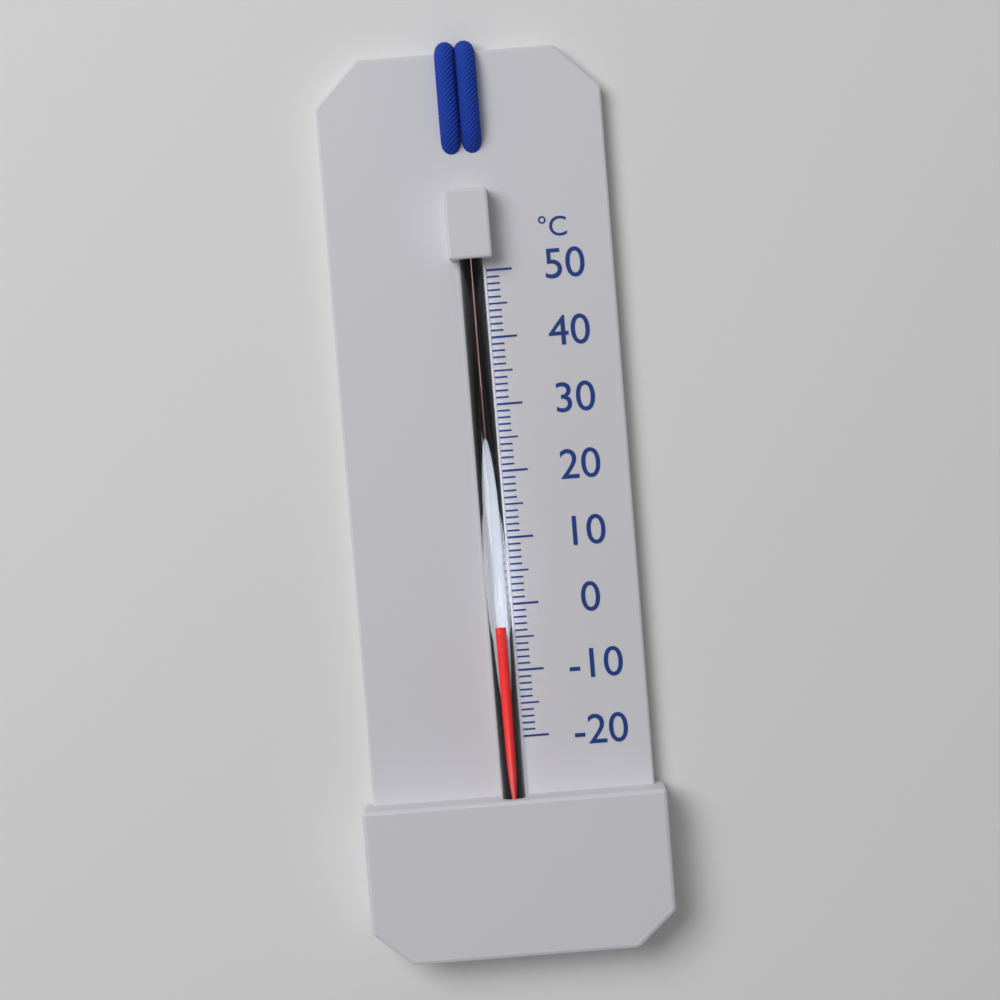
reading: -3 °C
